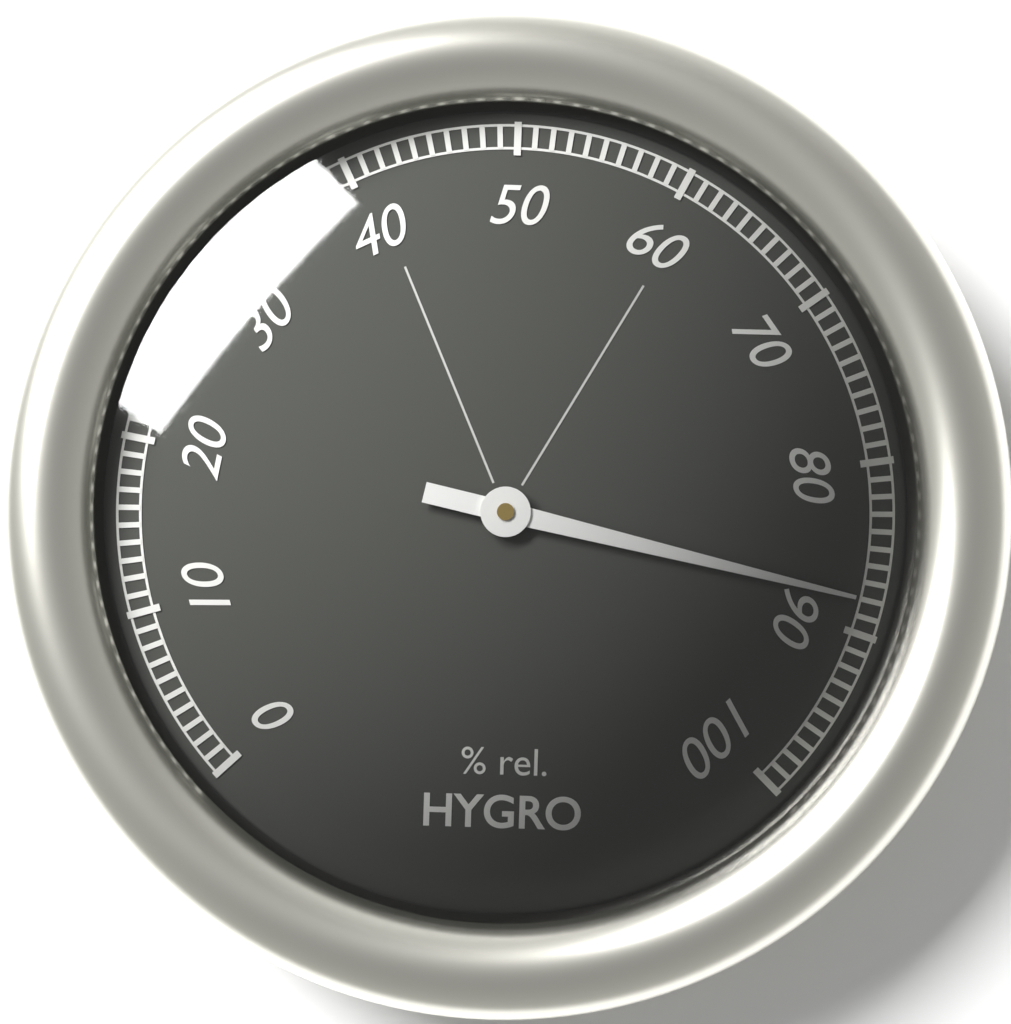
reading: 88 %
